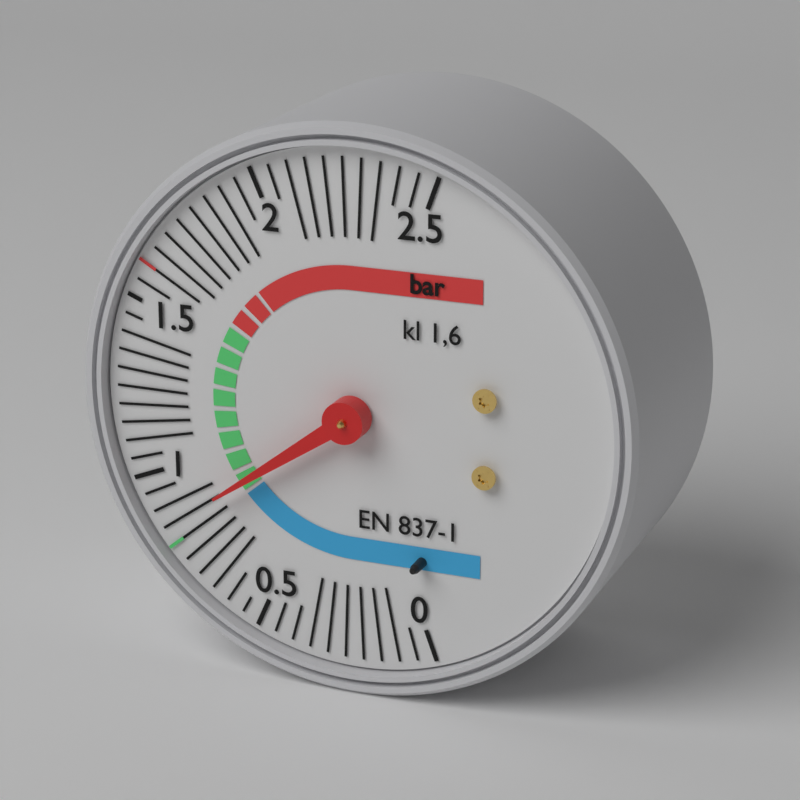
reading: 0.85 bar
